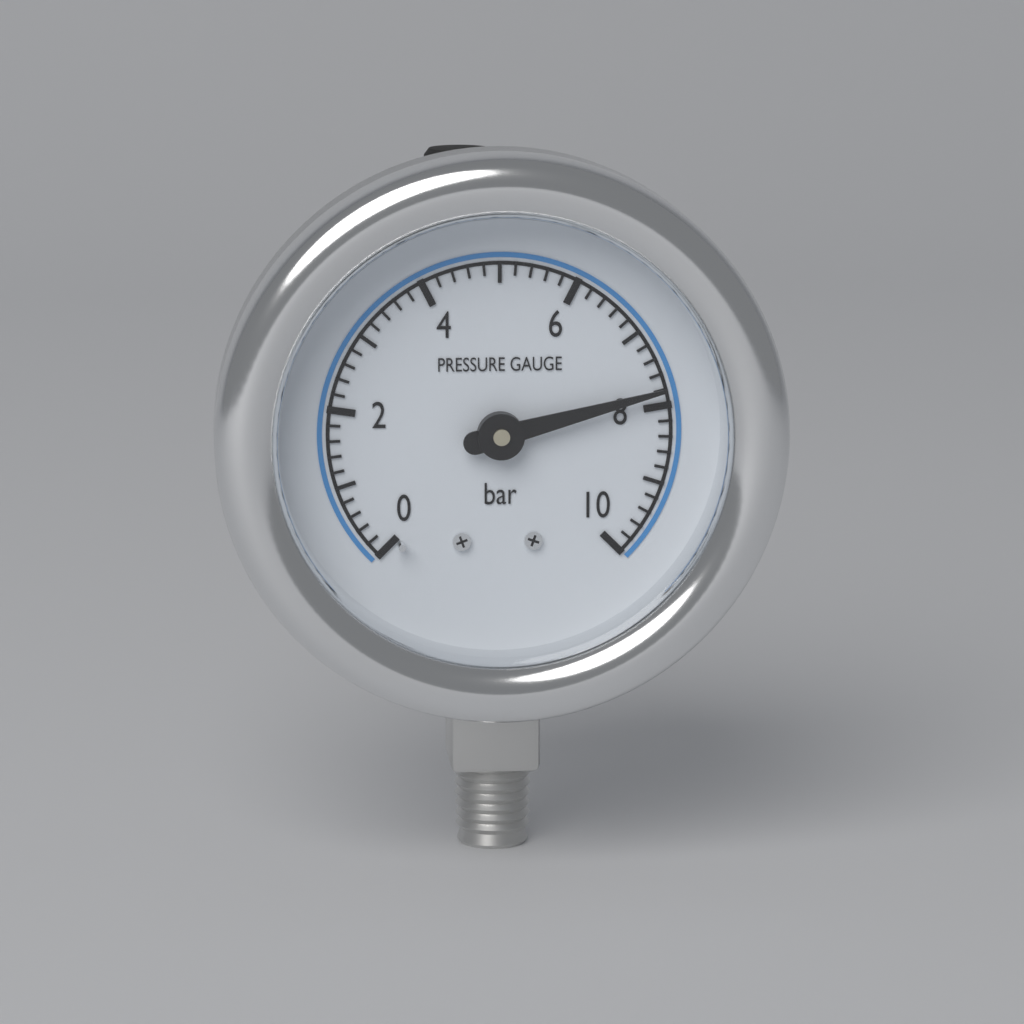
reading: 7.8 bar
